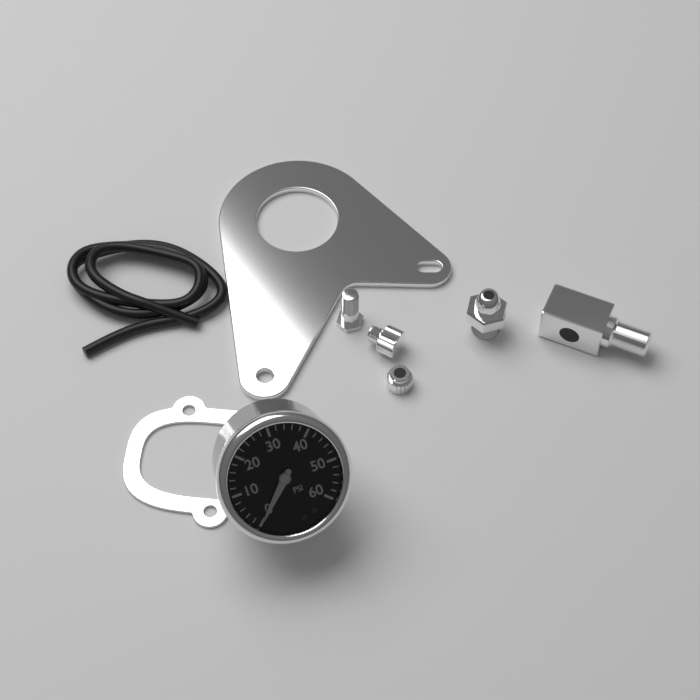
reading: 0 psi
